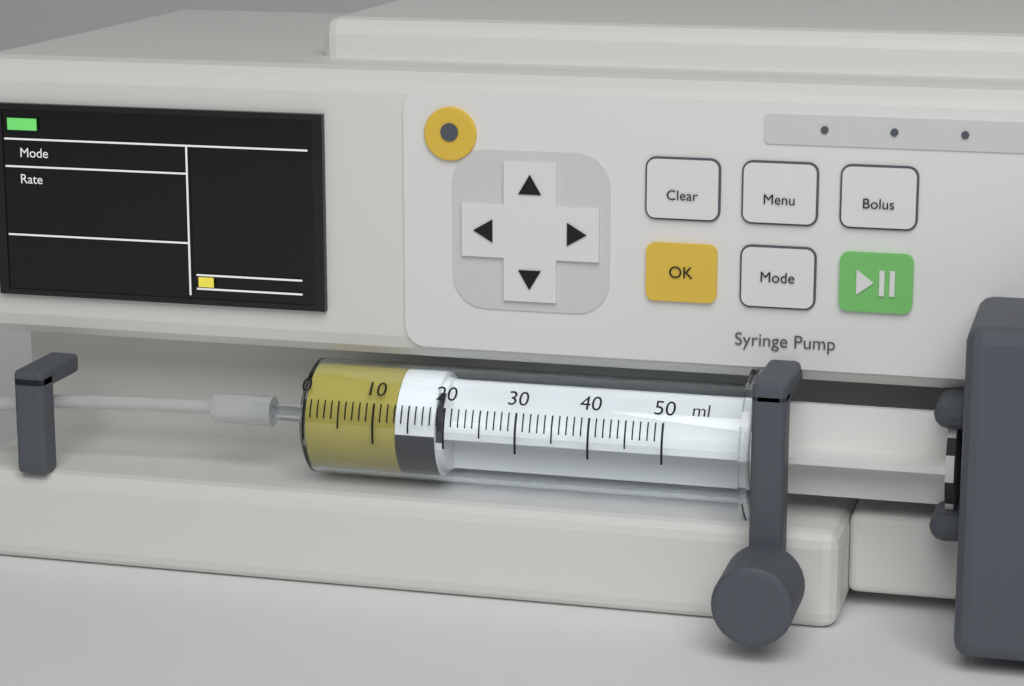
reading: 13 ml
